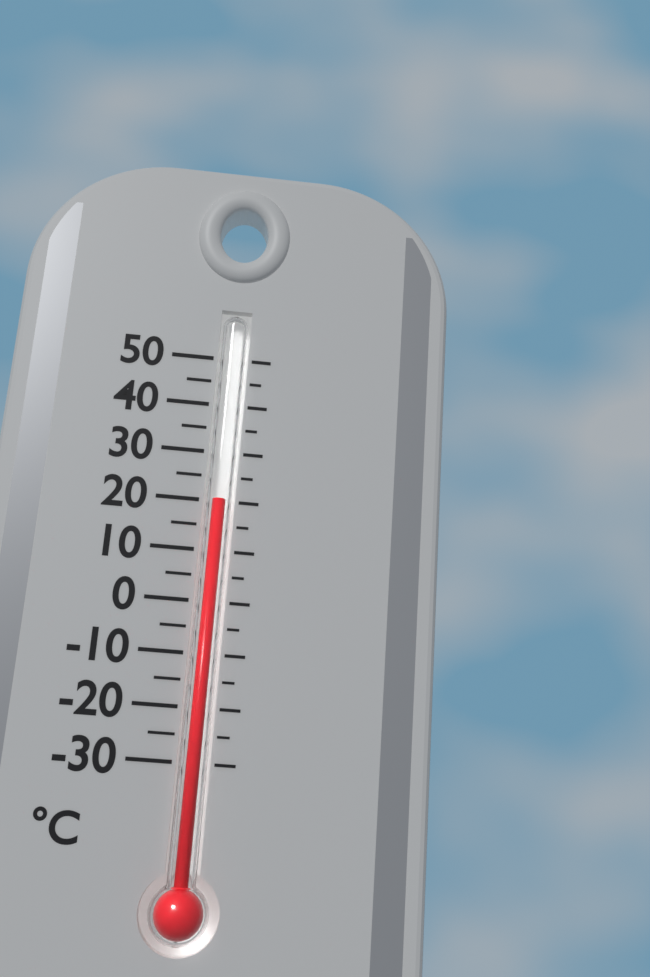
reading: 20 °C
